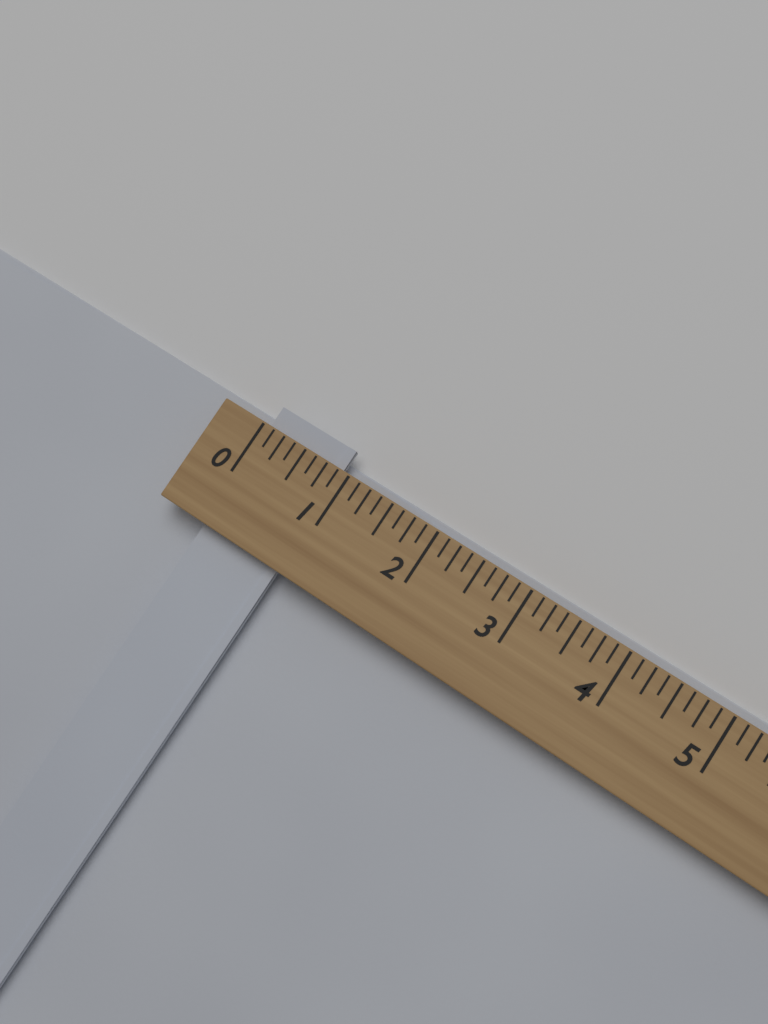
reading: 0.875 (no unit)
